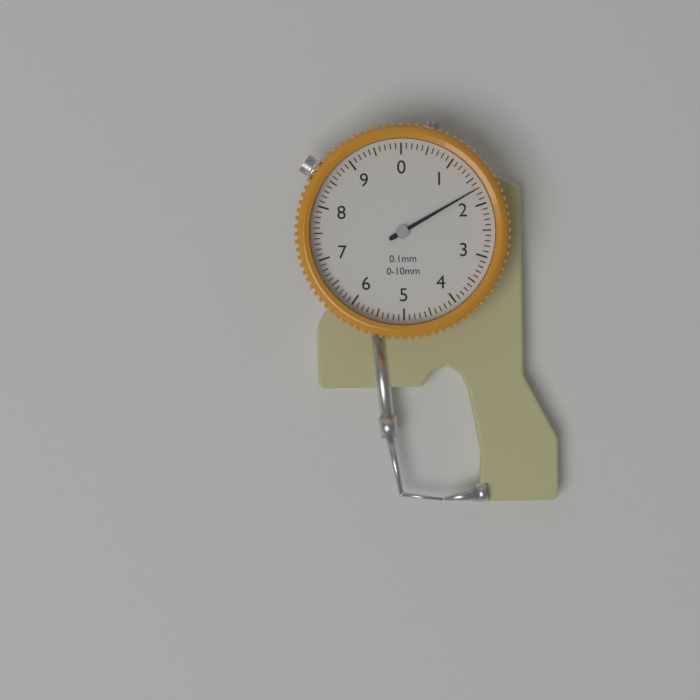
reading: 1.7 mm
